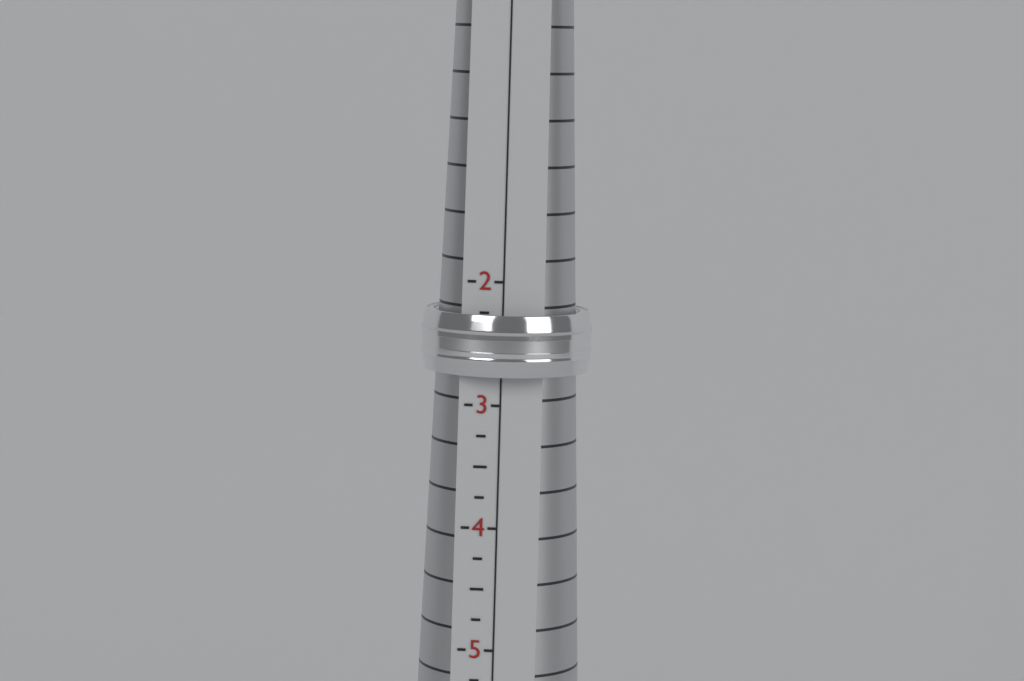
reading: 2.75 (no unit)
